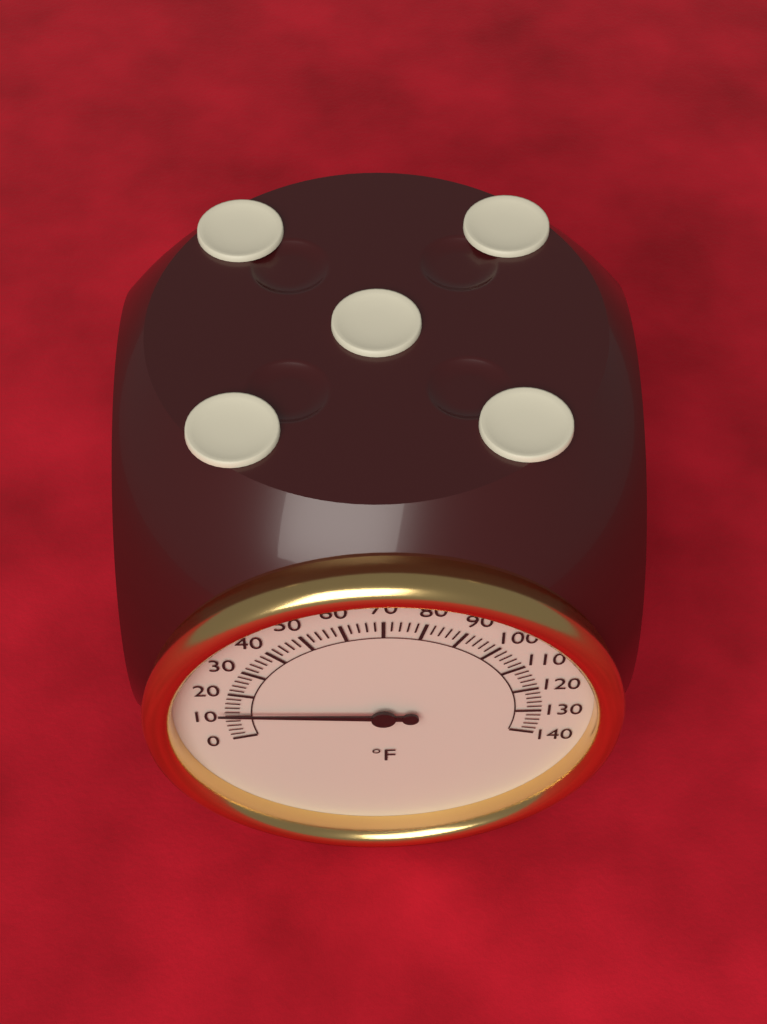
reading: 12 °F
